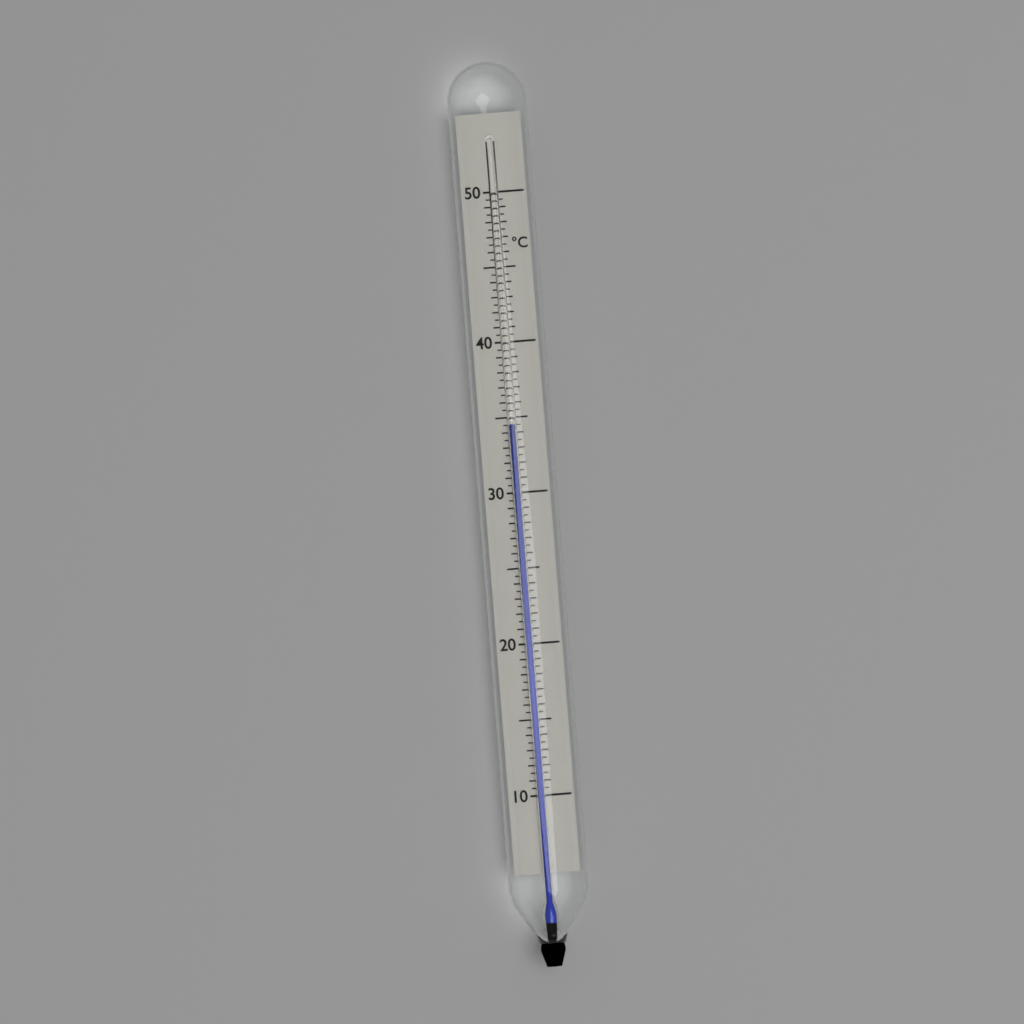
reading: 34.5 °C
